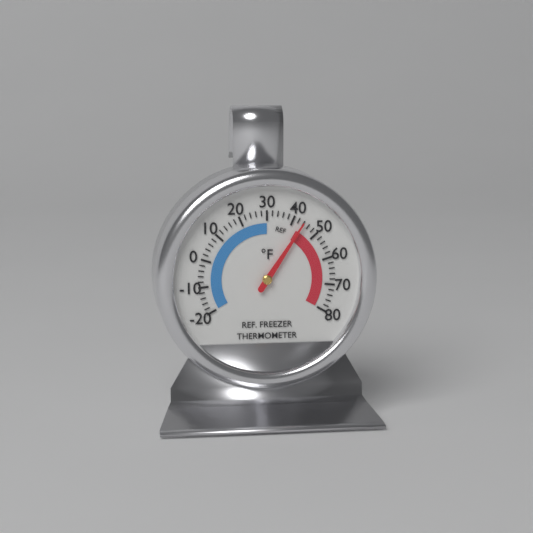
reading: 44 °F
